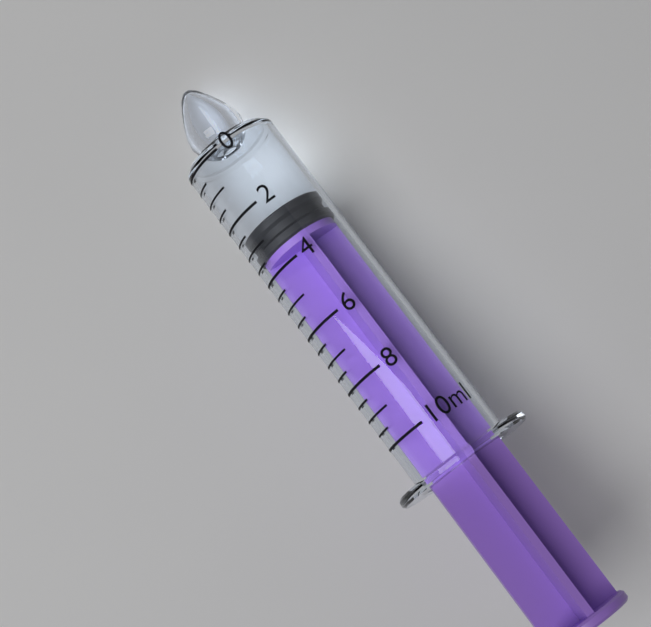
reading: 2.5 ml
